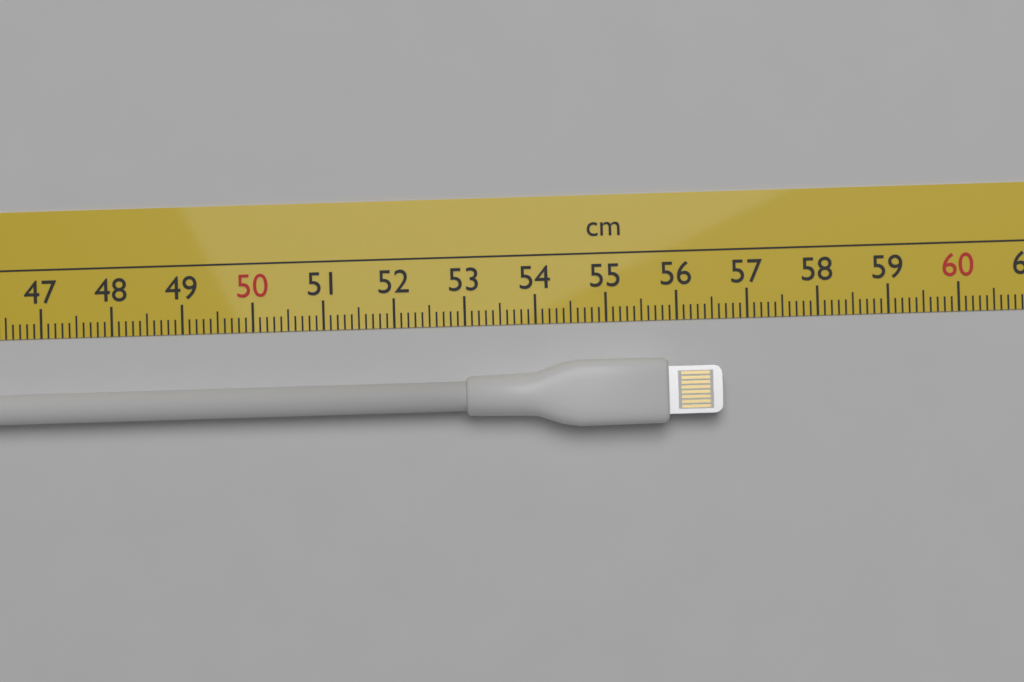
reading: 56.6 cm
